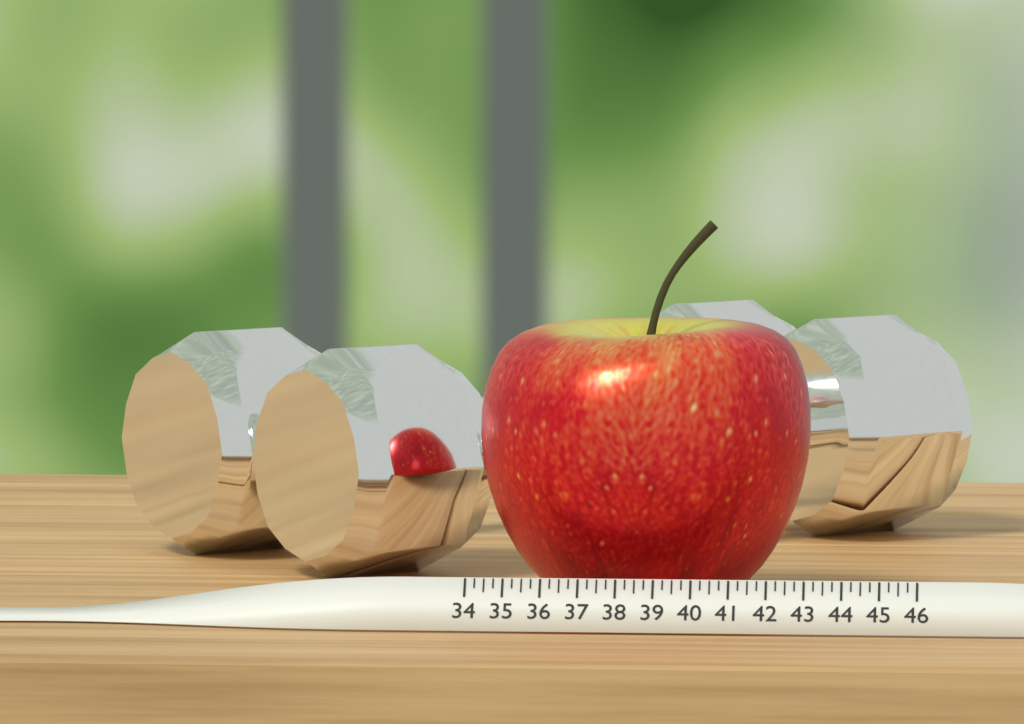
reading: 43.00 (no unit)
